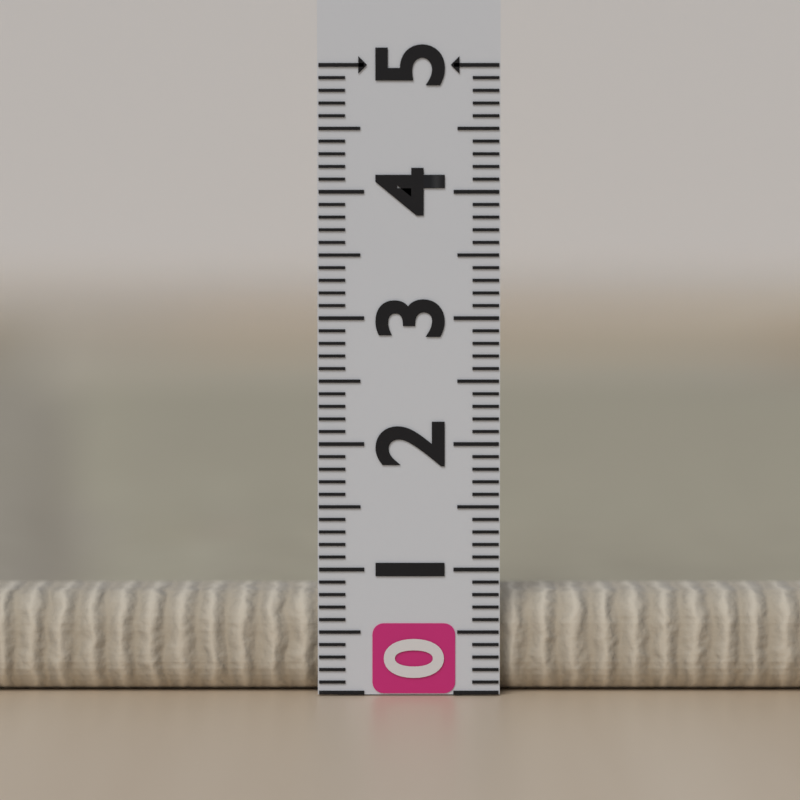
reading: 0.8 (no unit)
